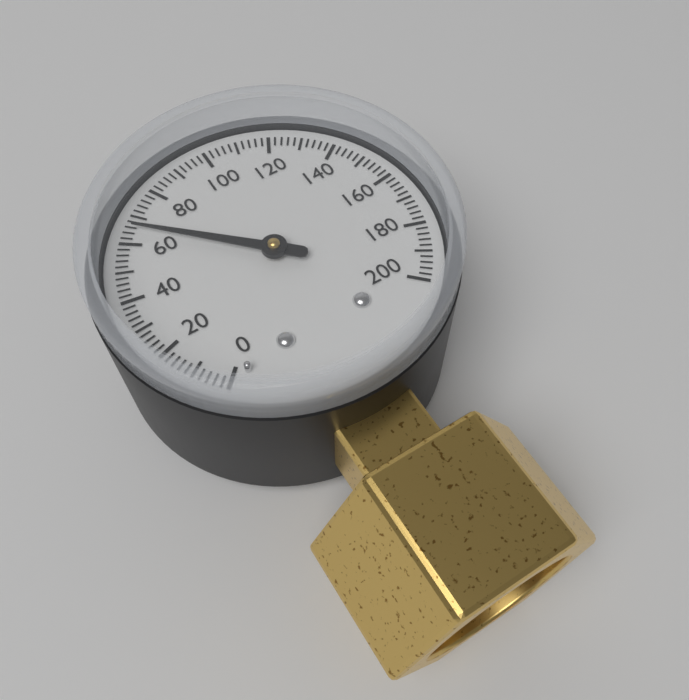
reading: 66 (no unit)
